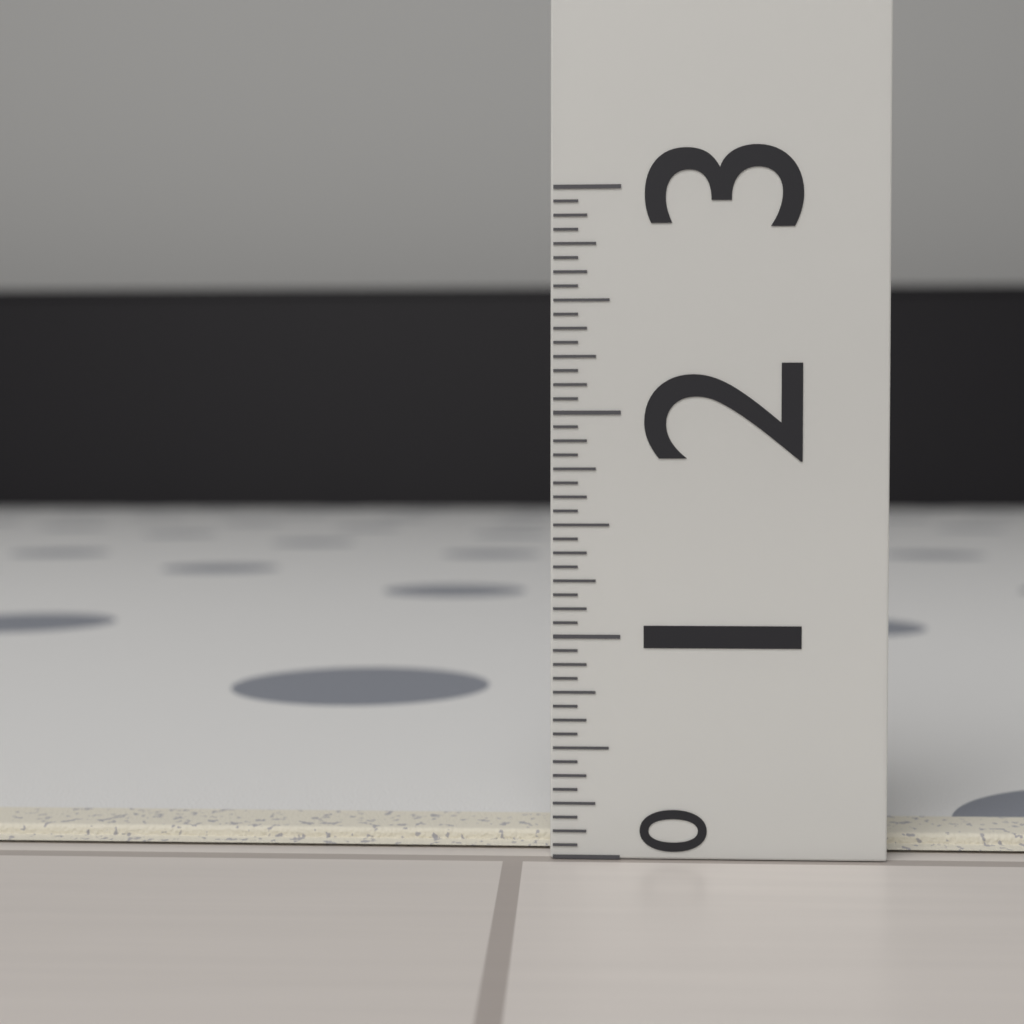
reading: 0.0625 (no unit)
